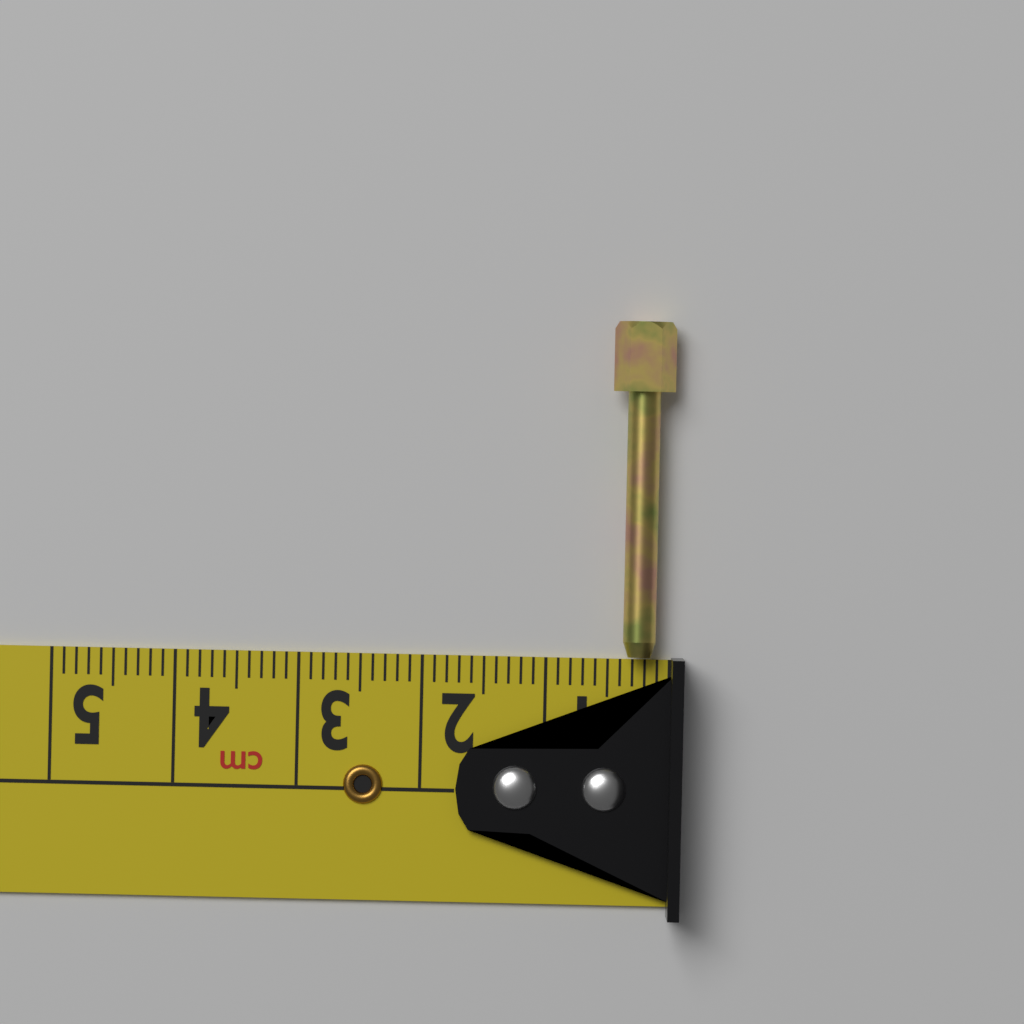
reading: 0.5 cm
